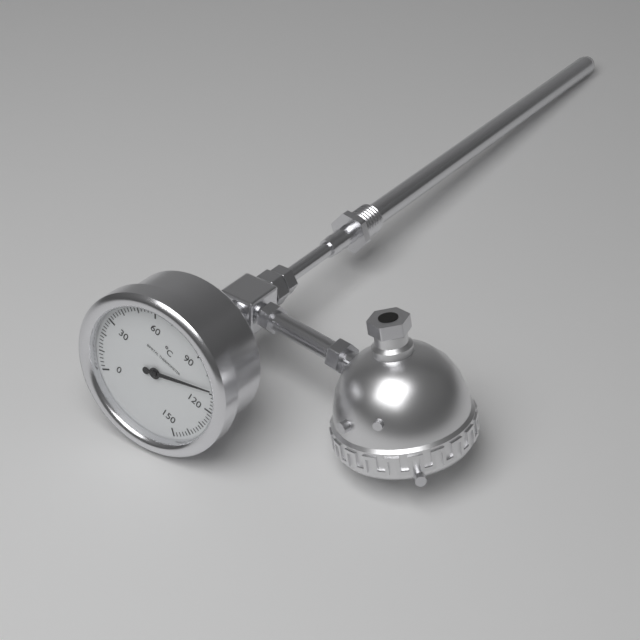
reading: 108 °C
